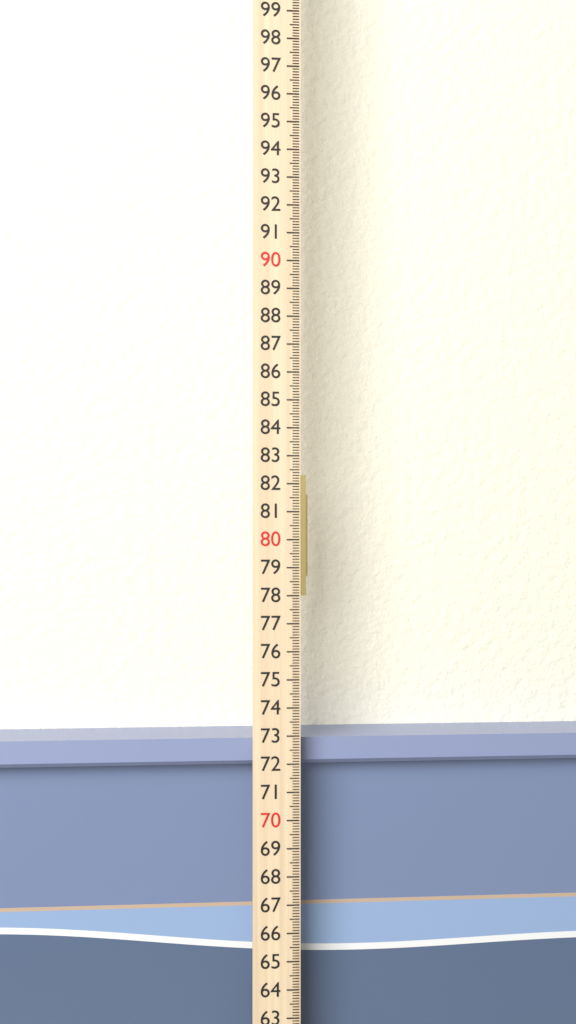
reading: 72.8 cm
